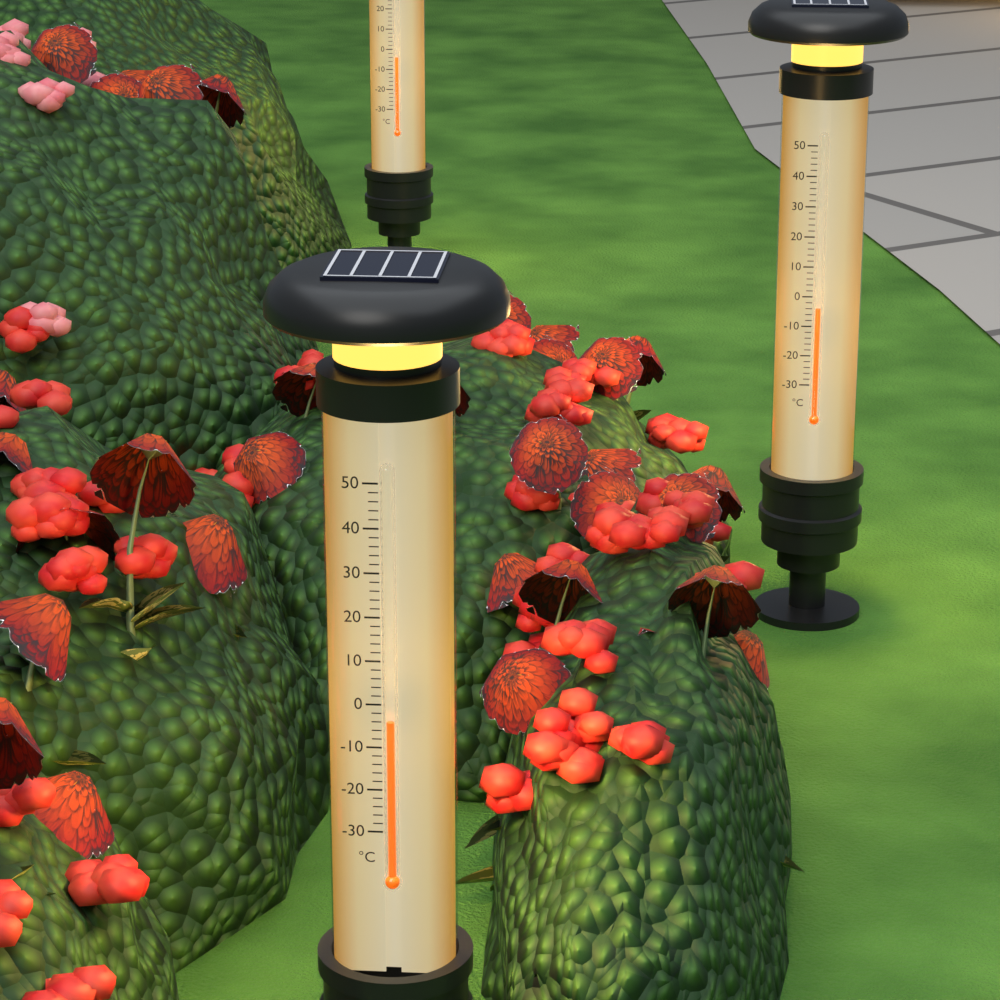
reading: -4 °C
